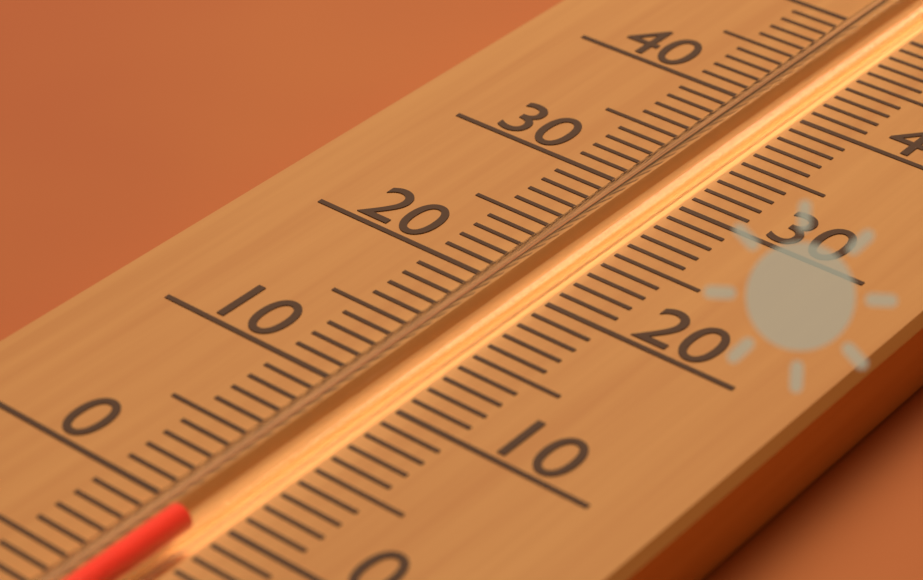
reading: -1 (no unit)
